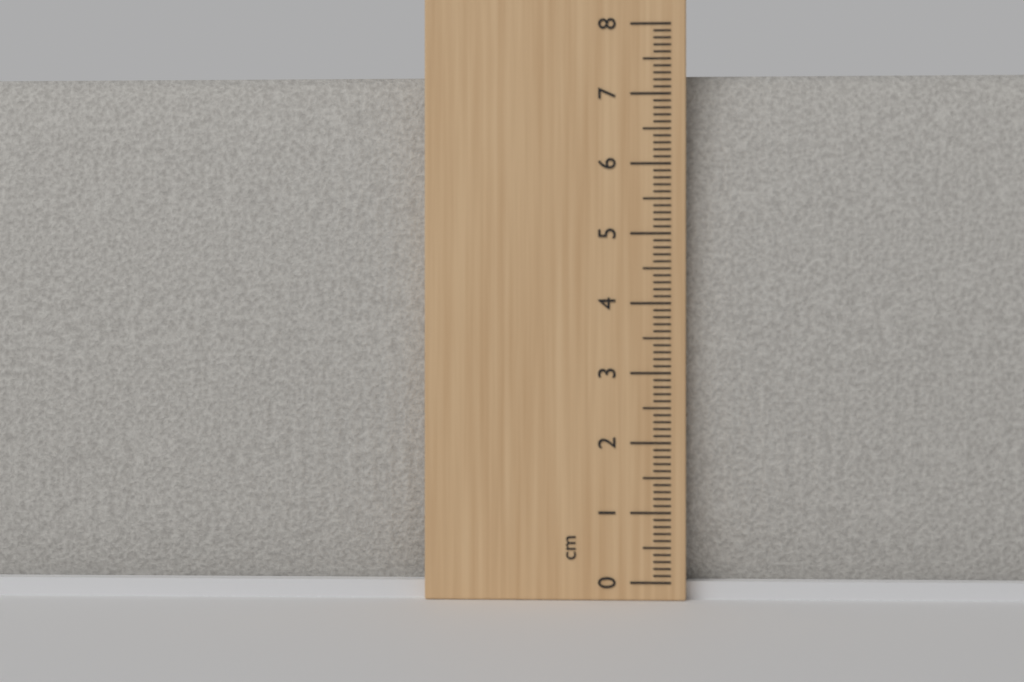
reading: 7.3 cm
